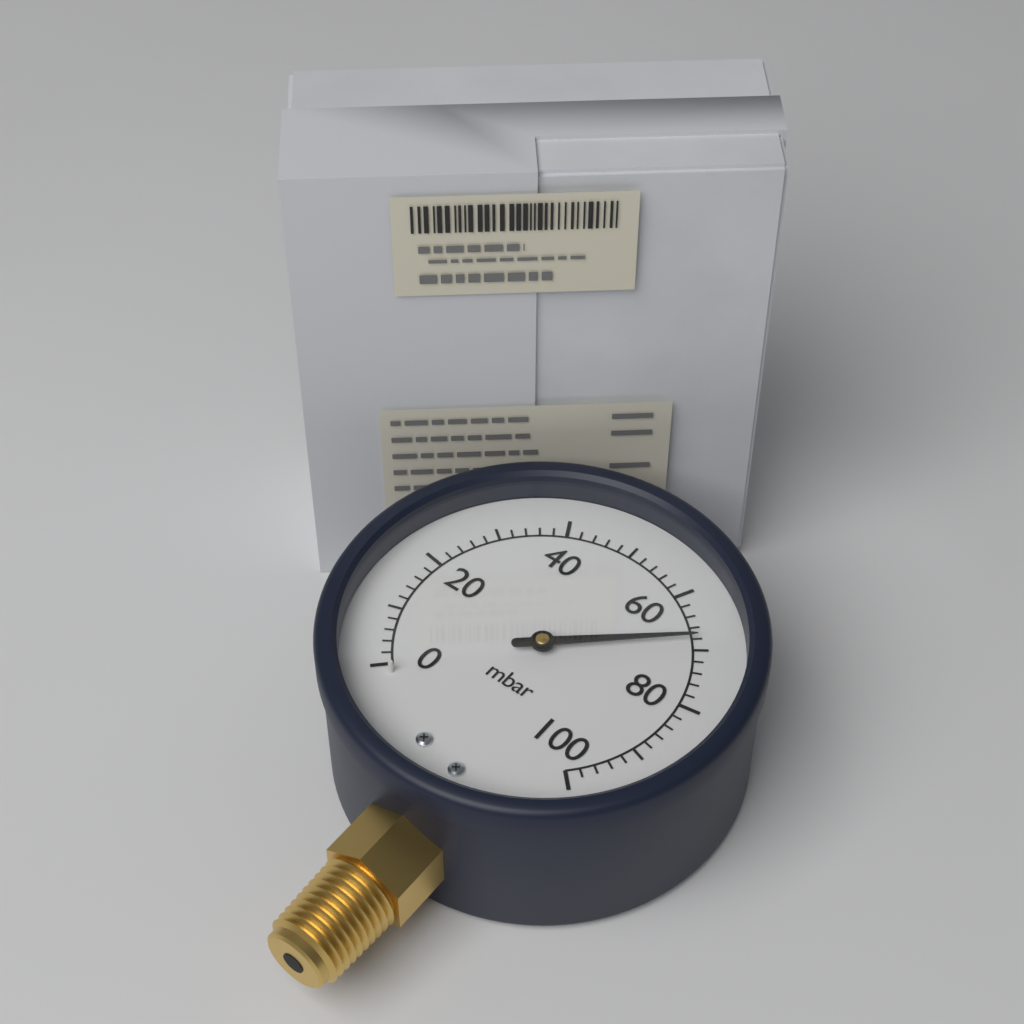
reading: 68 mbar
